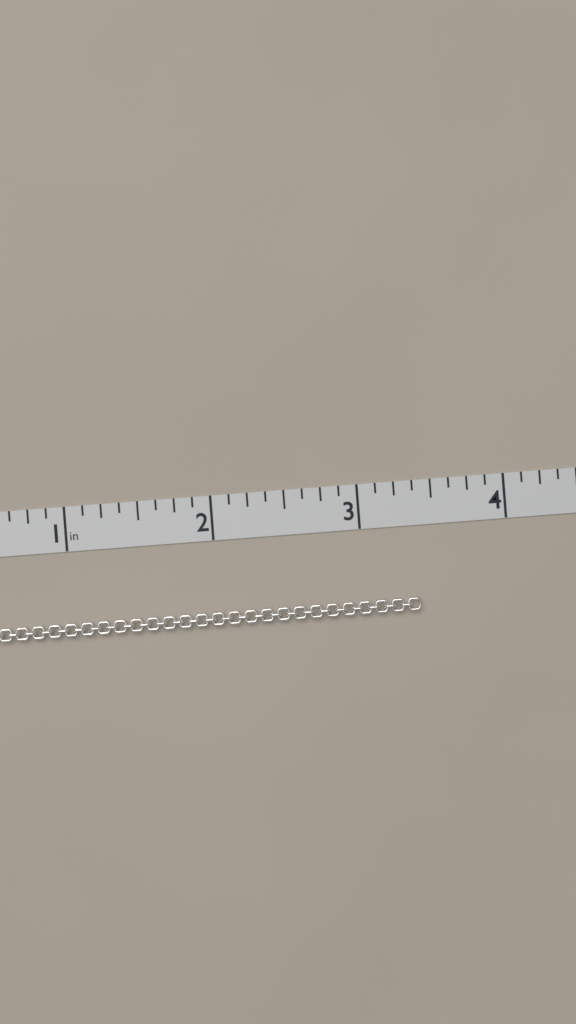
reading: 3.375 in
